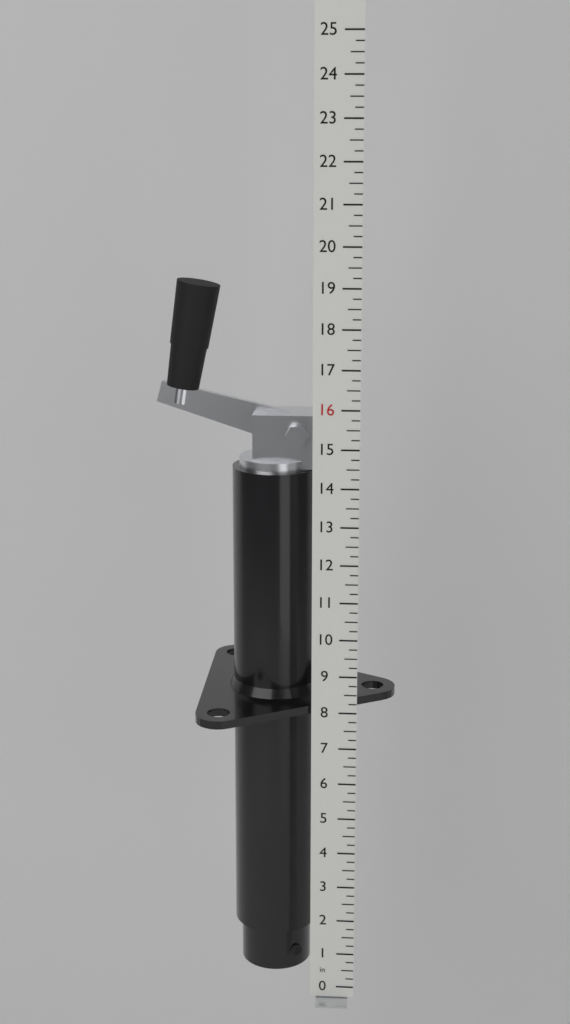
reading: 19.00 in
